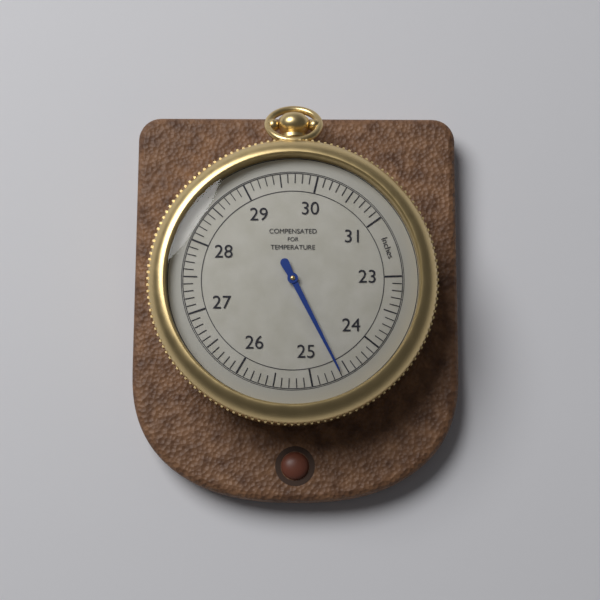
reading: 24.6 inches
